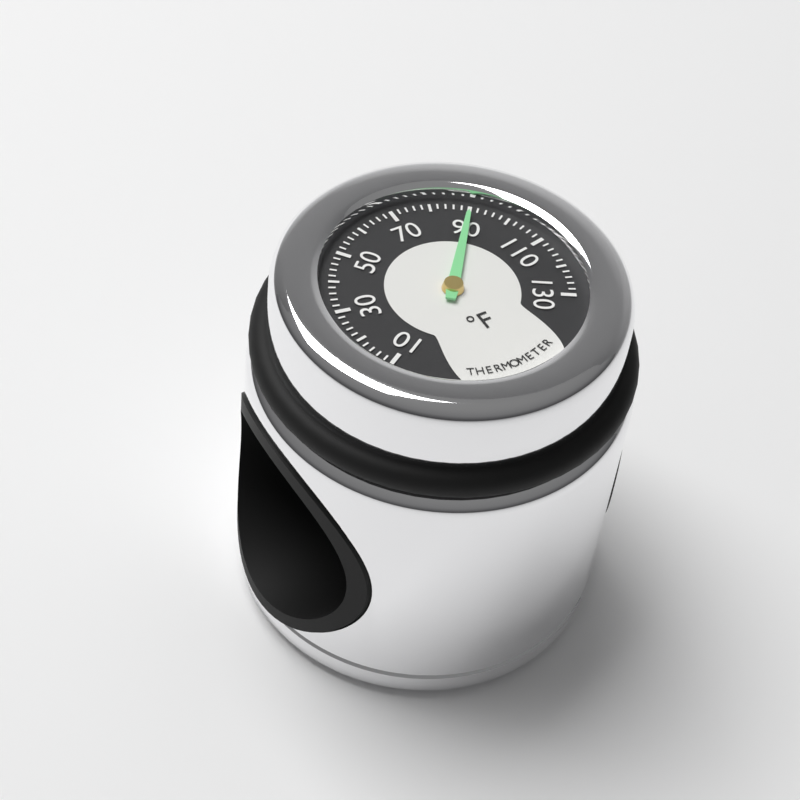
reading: 90 °F
